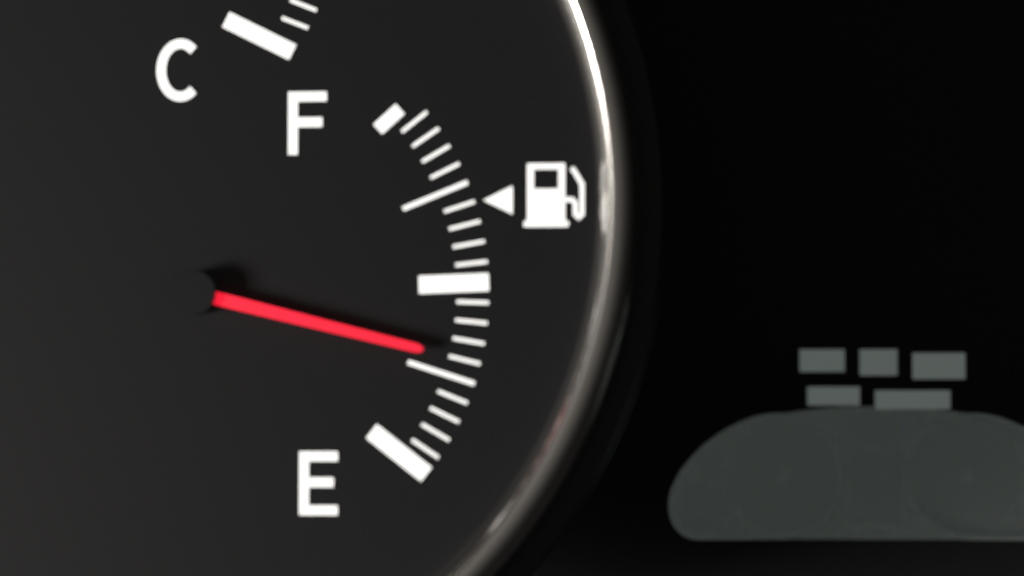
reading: 0.30 (no unit)
